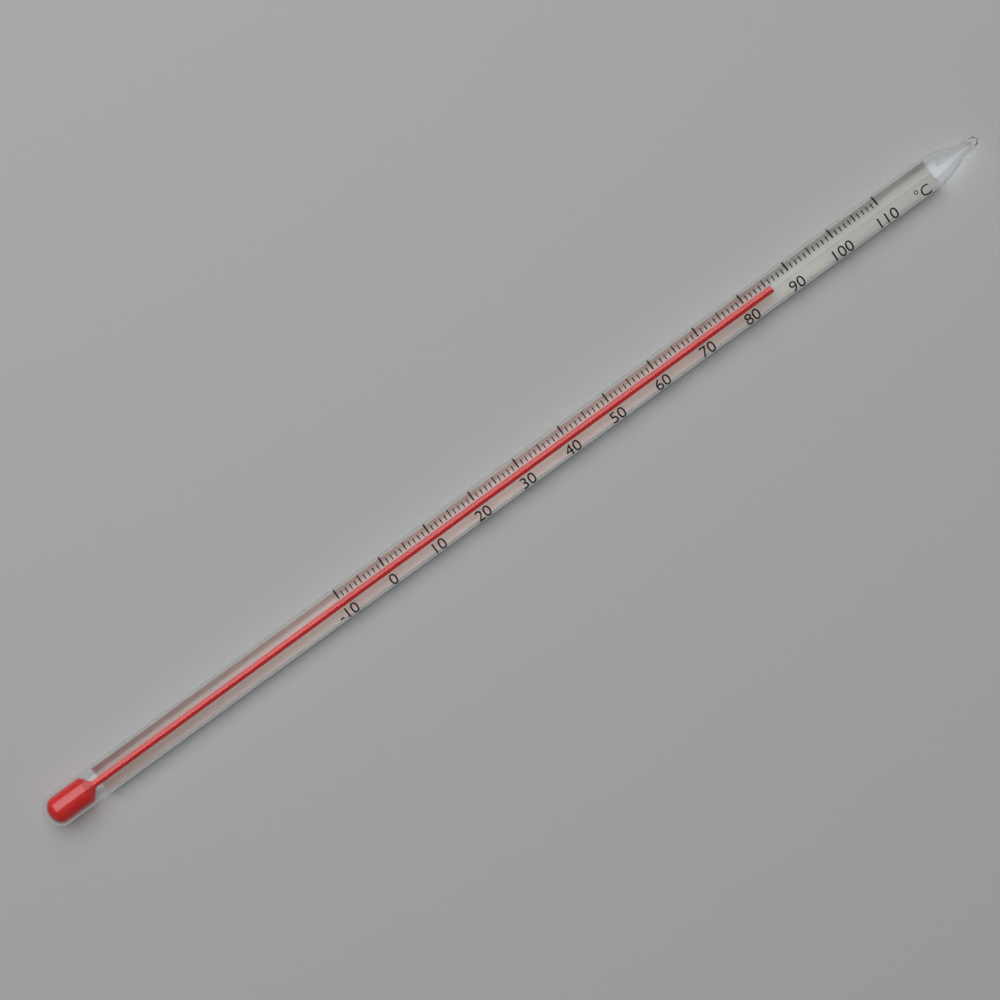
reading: 86 °C
